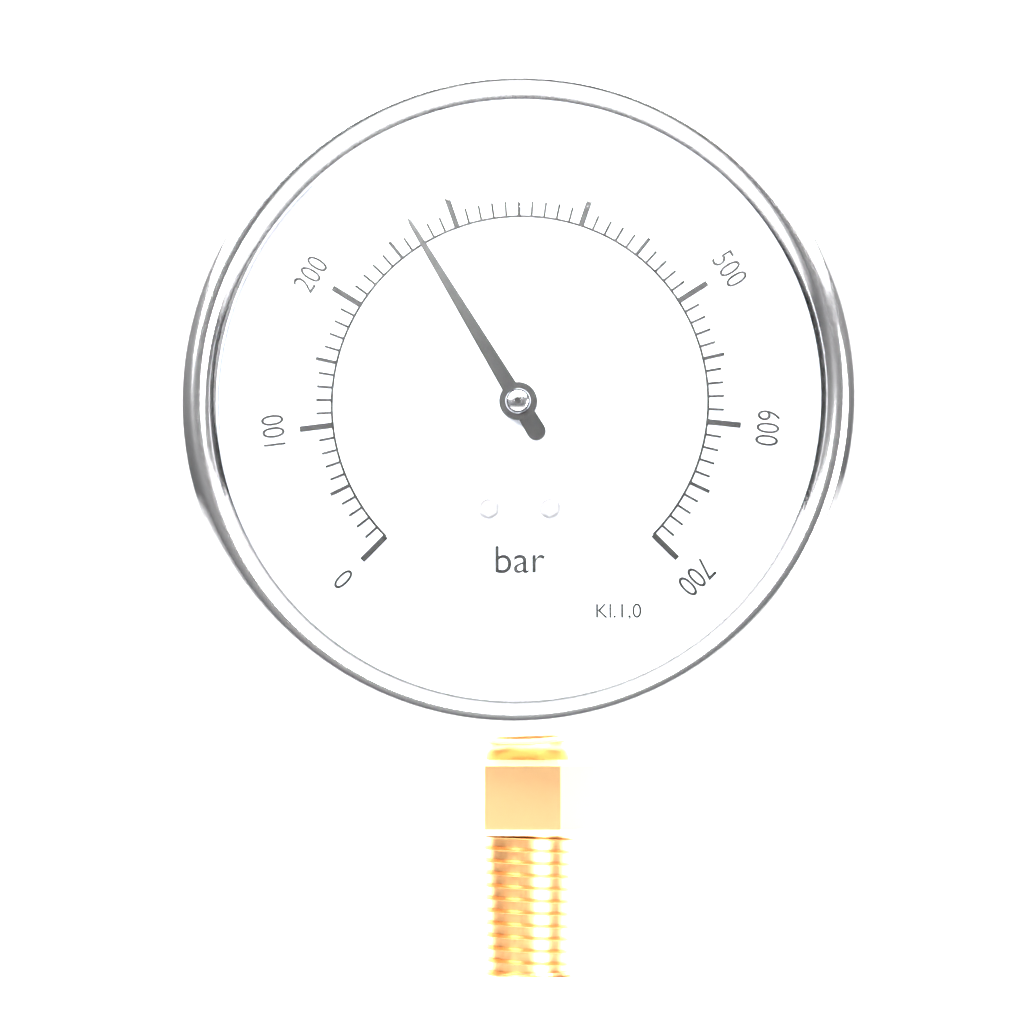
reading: 270 bar
